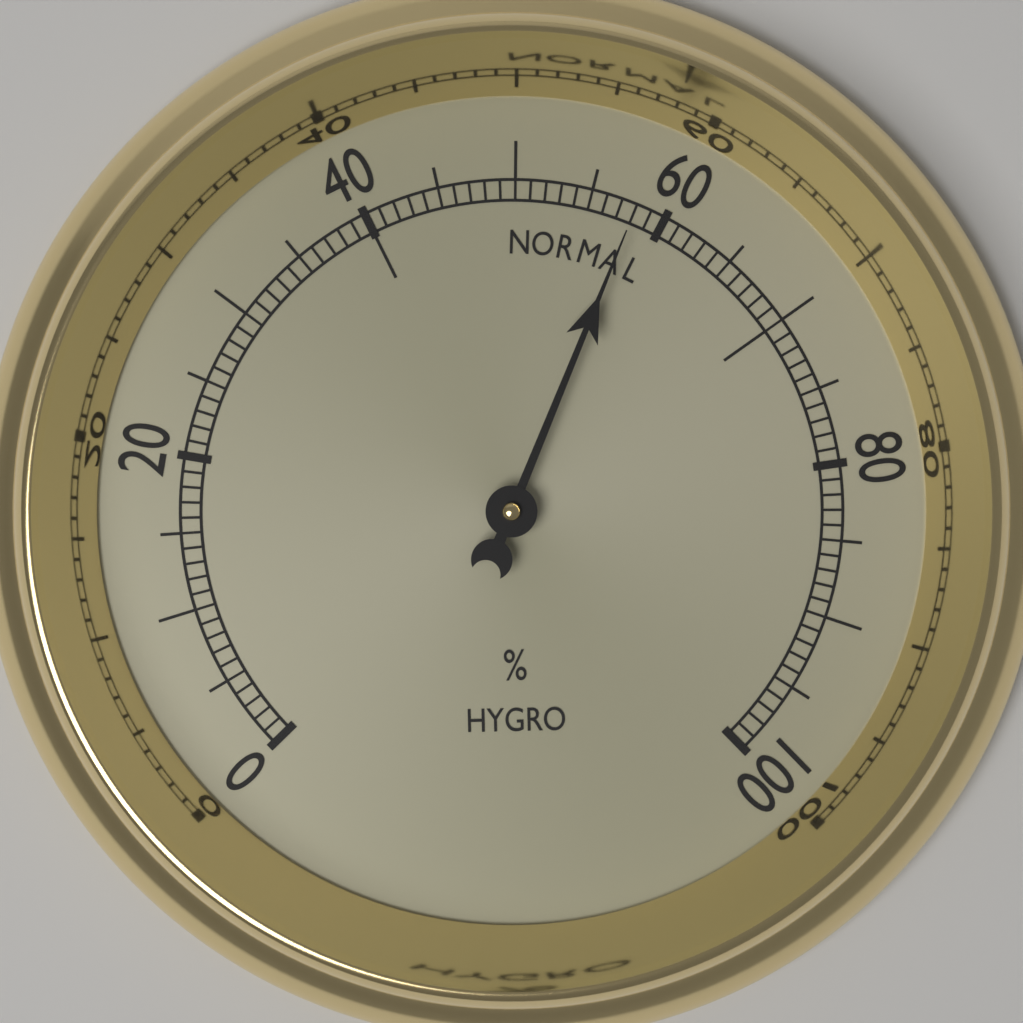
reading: 58 %
